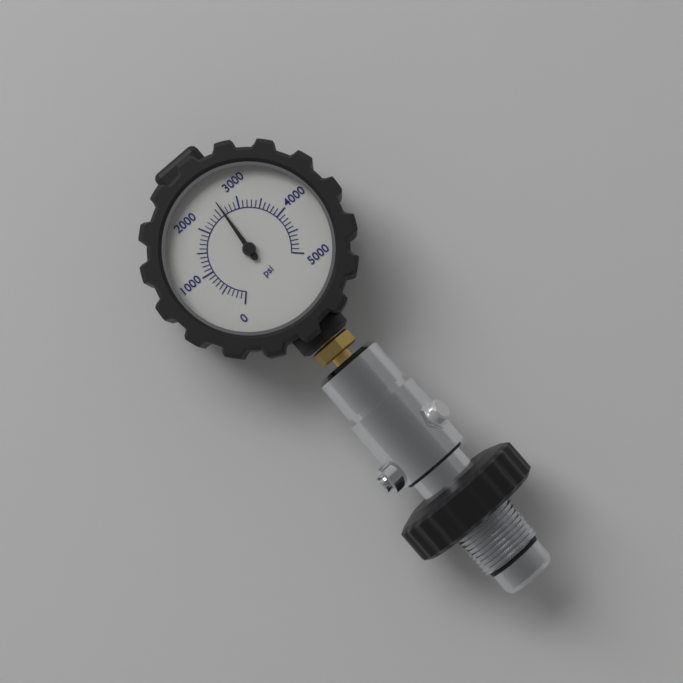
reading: 2600 psi
